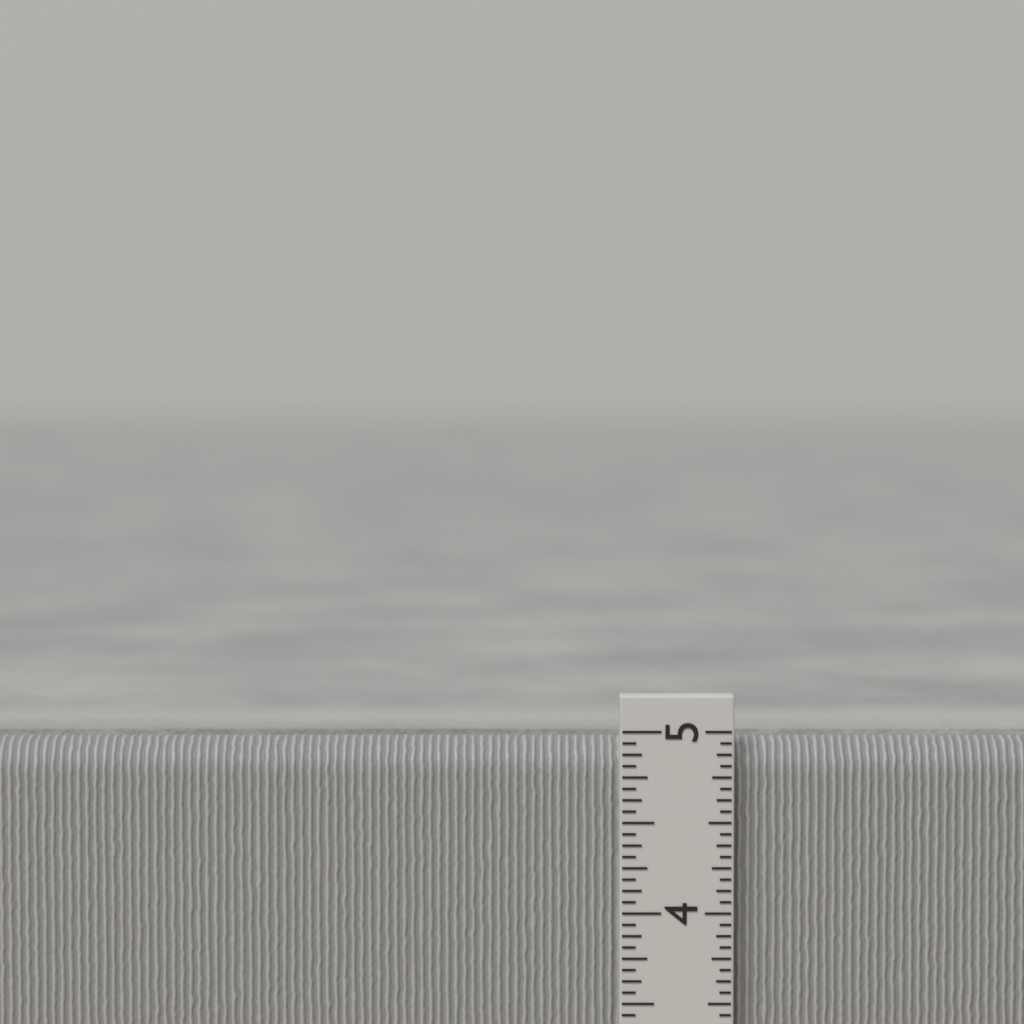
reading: 4.9375 in
